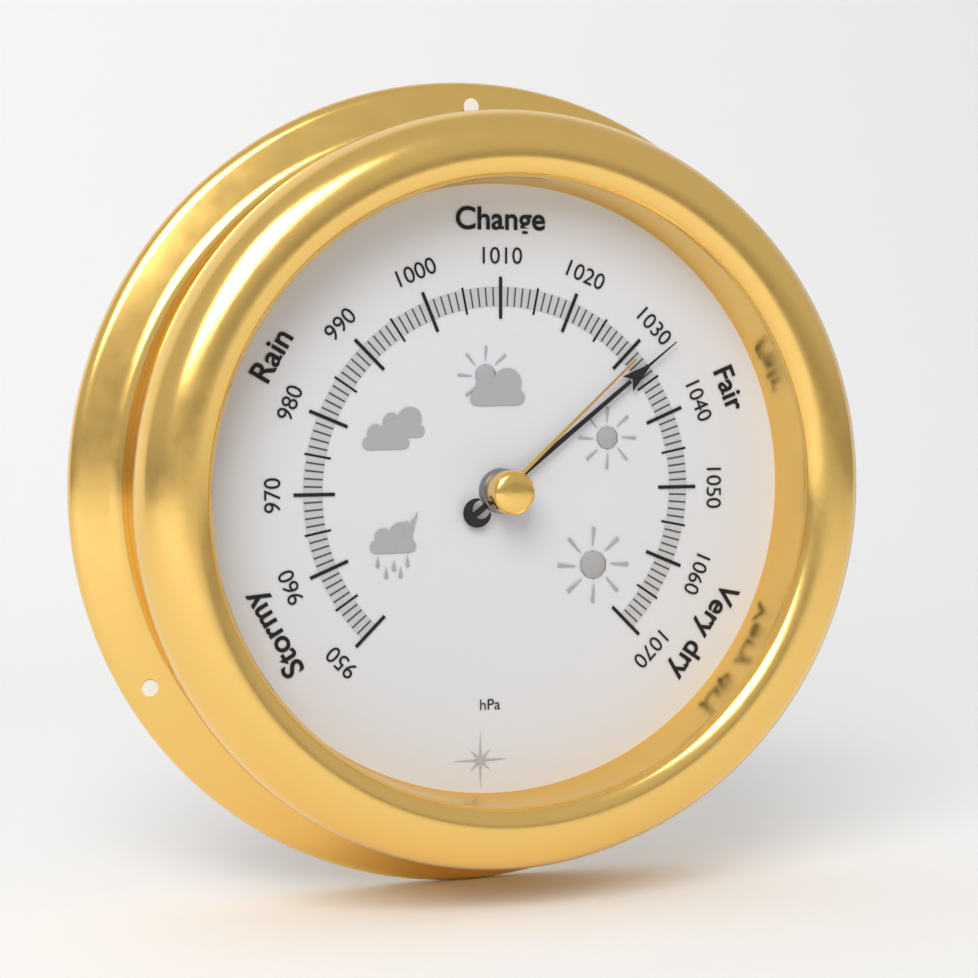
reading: 1033 hPa
